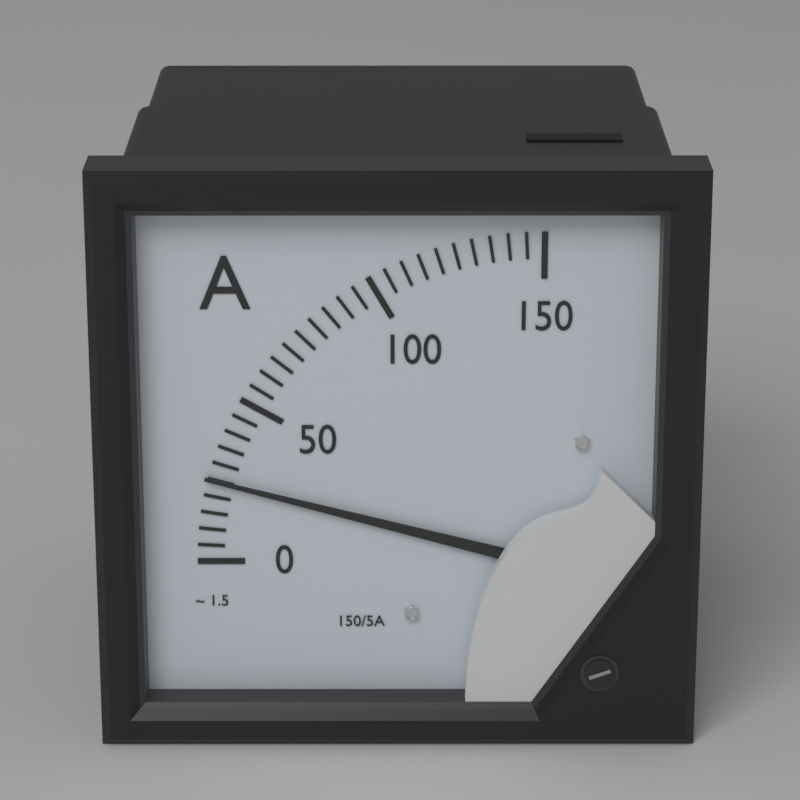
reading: 25 A
